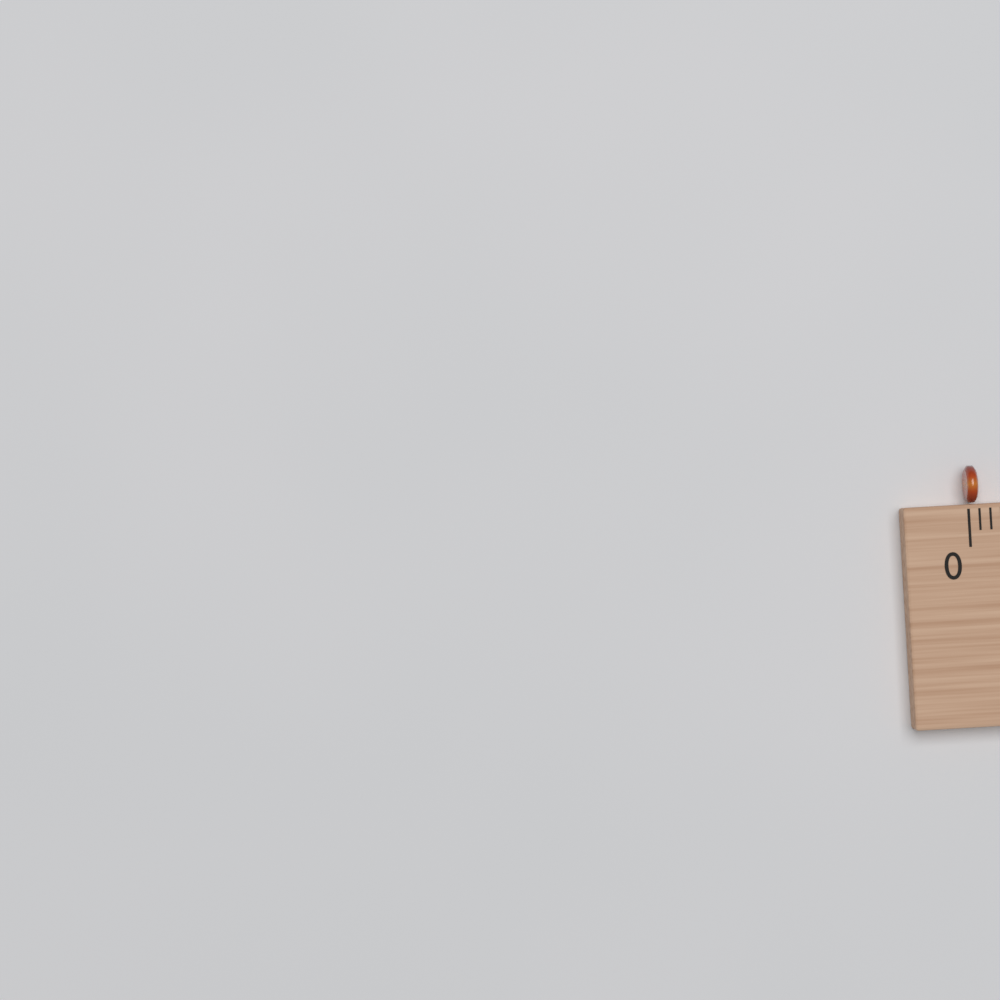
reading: 0.1 (no unit)
